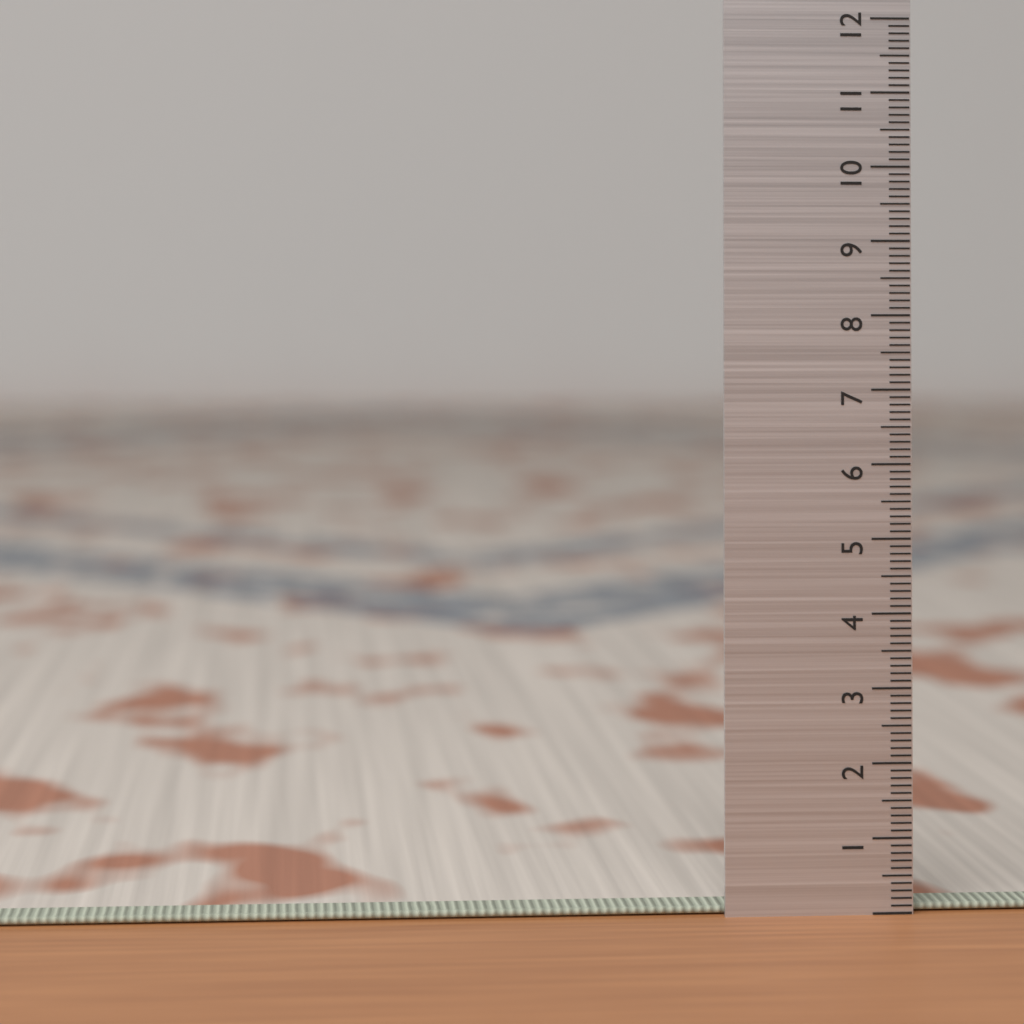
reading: 0.1 (no unit)
